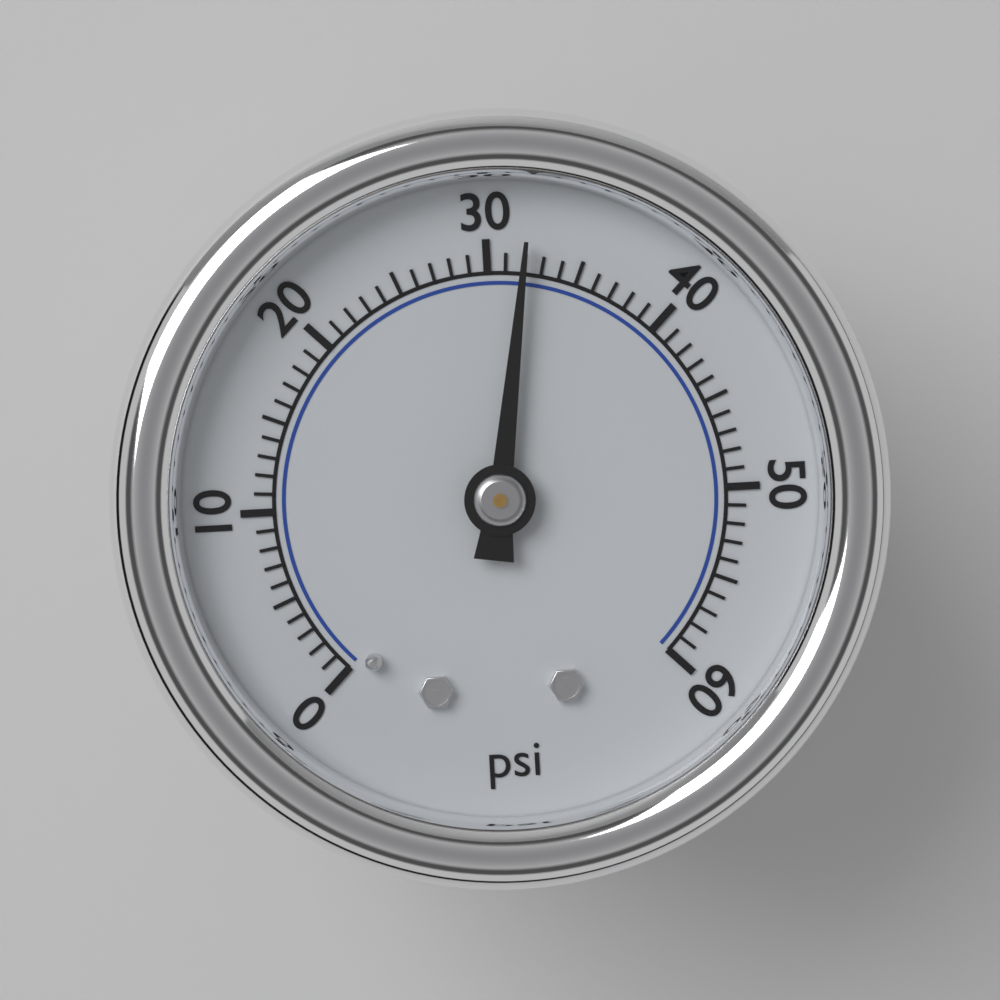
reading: 32 psi
